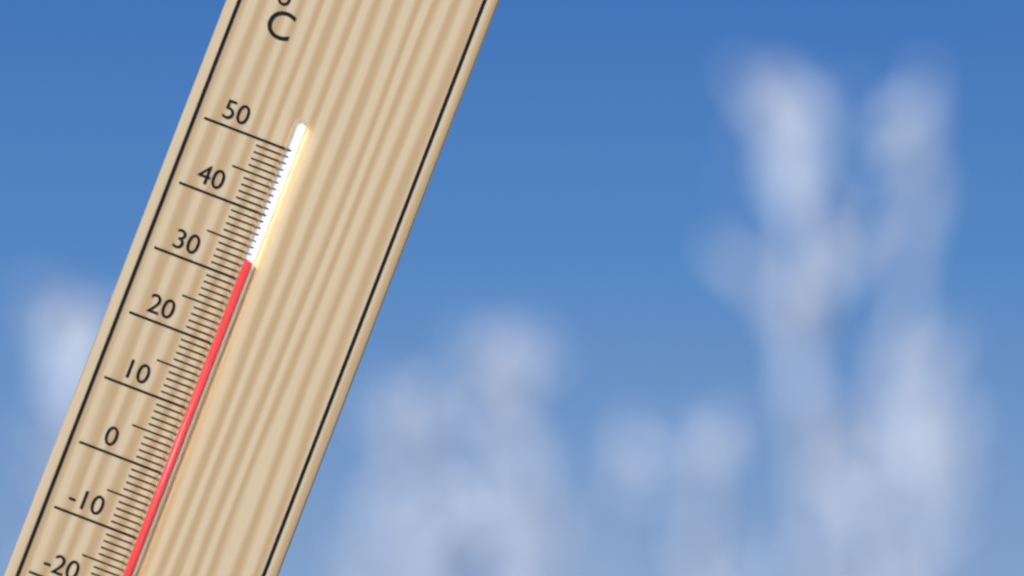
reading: 33 °C
